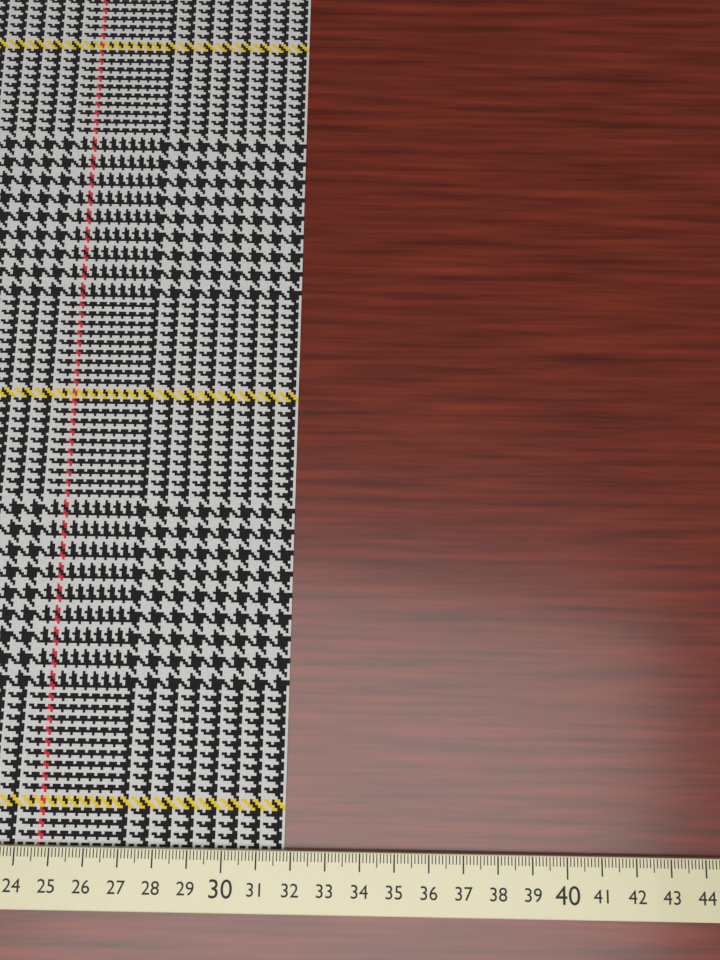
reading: 31.8 cm
